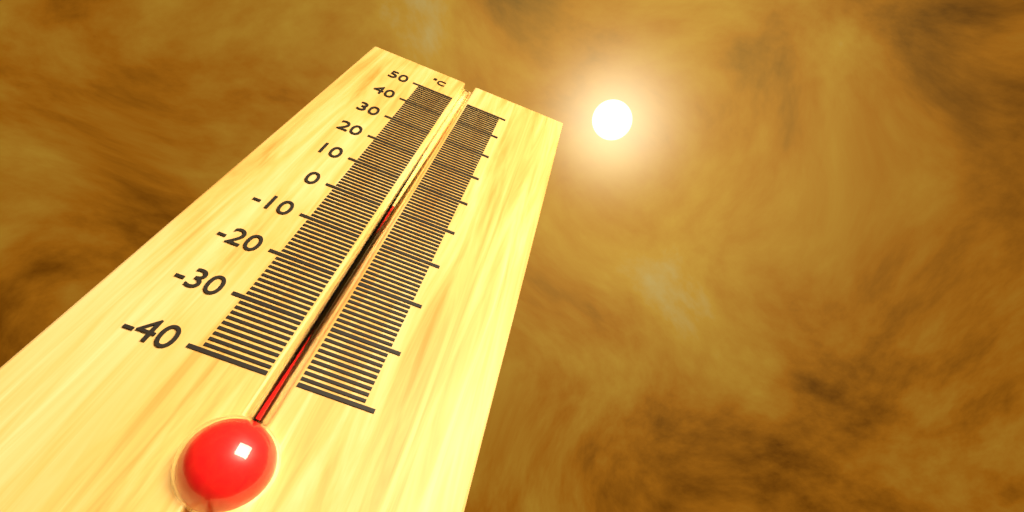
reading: 1 °C
